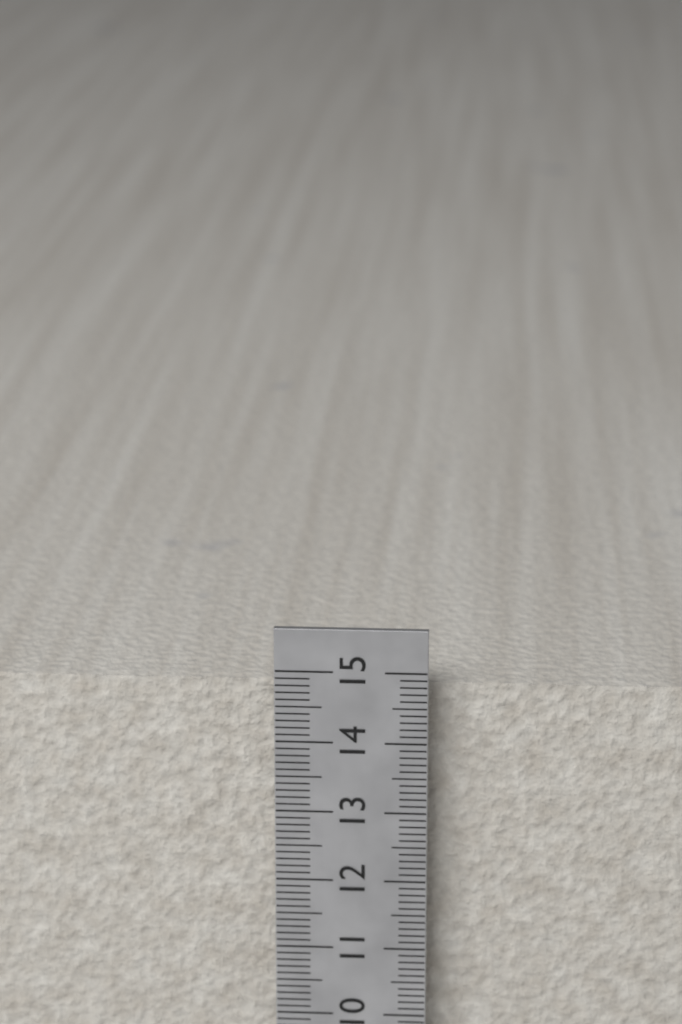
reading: 14.7 cm
